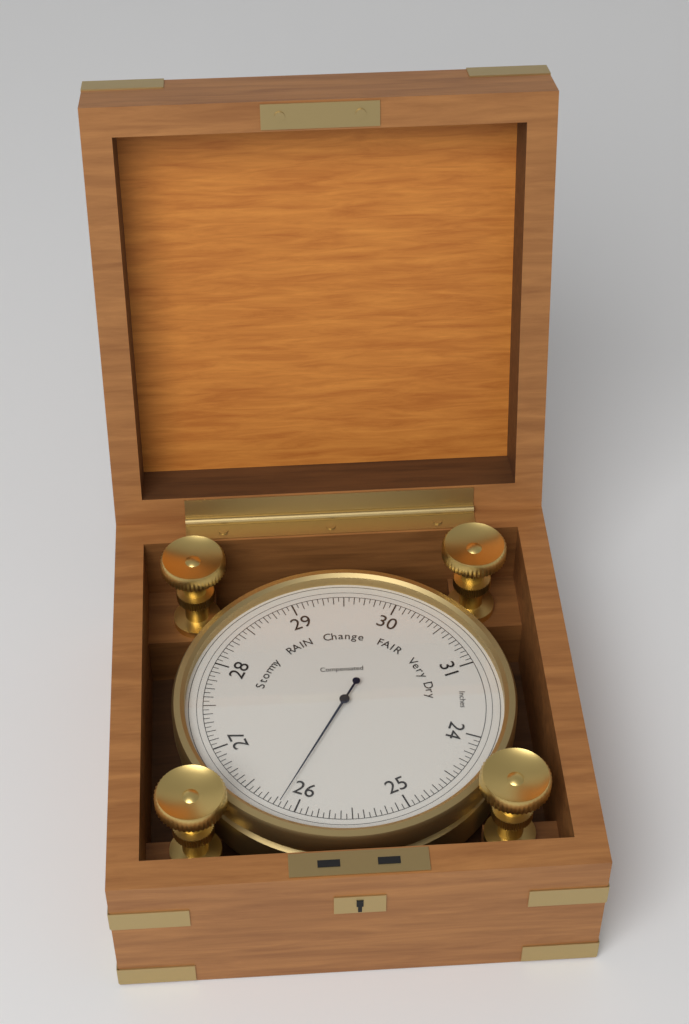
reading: 26.15 inHg
